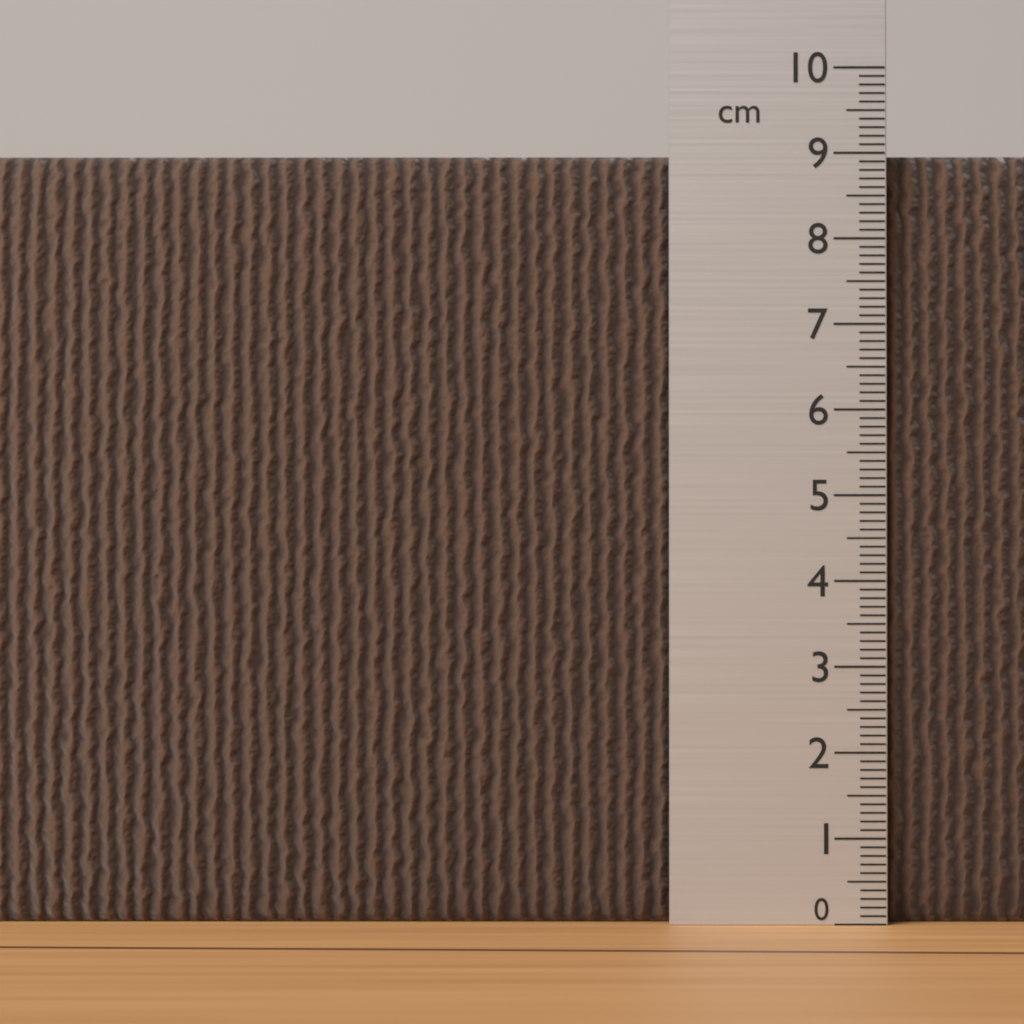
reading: 9.0 cm
